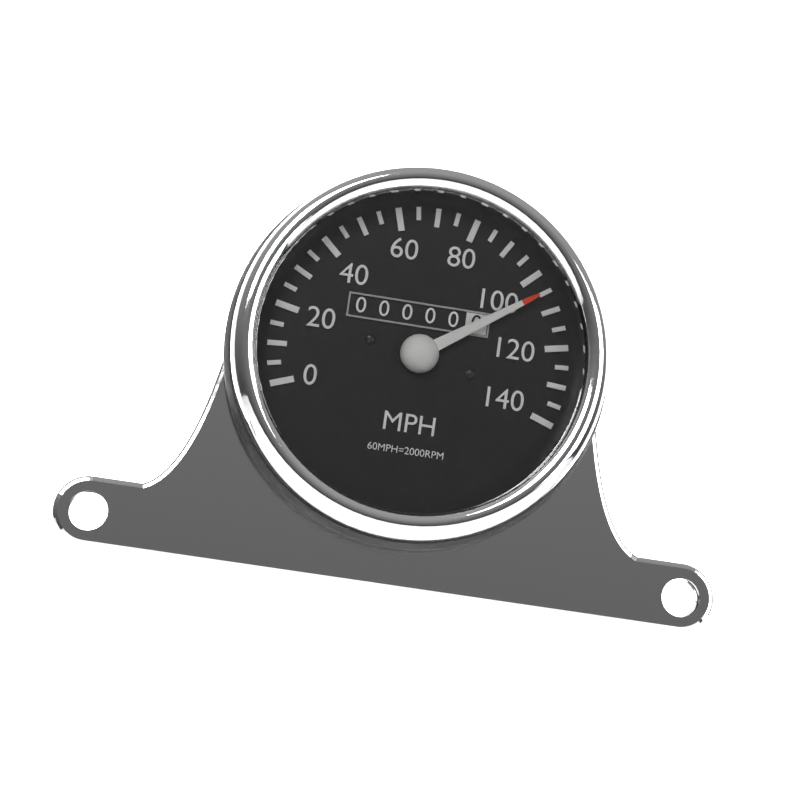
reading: 105 MPH
